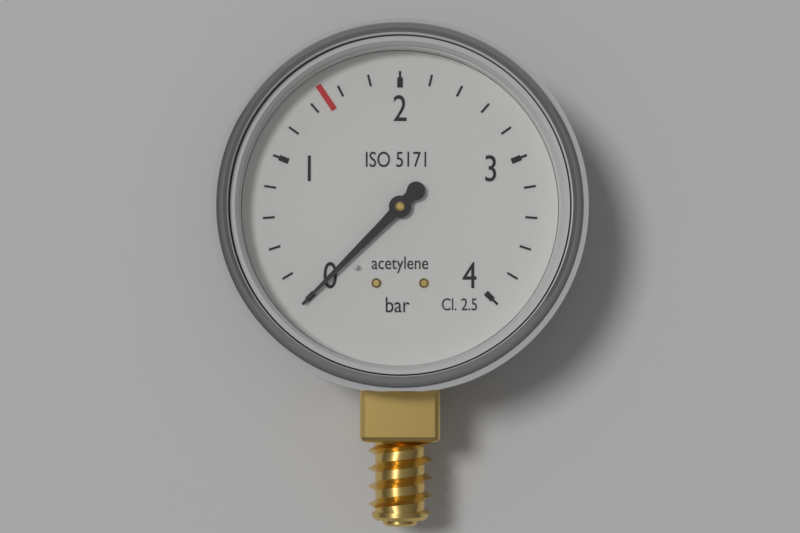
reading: 0.0 bar
